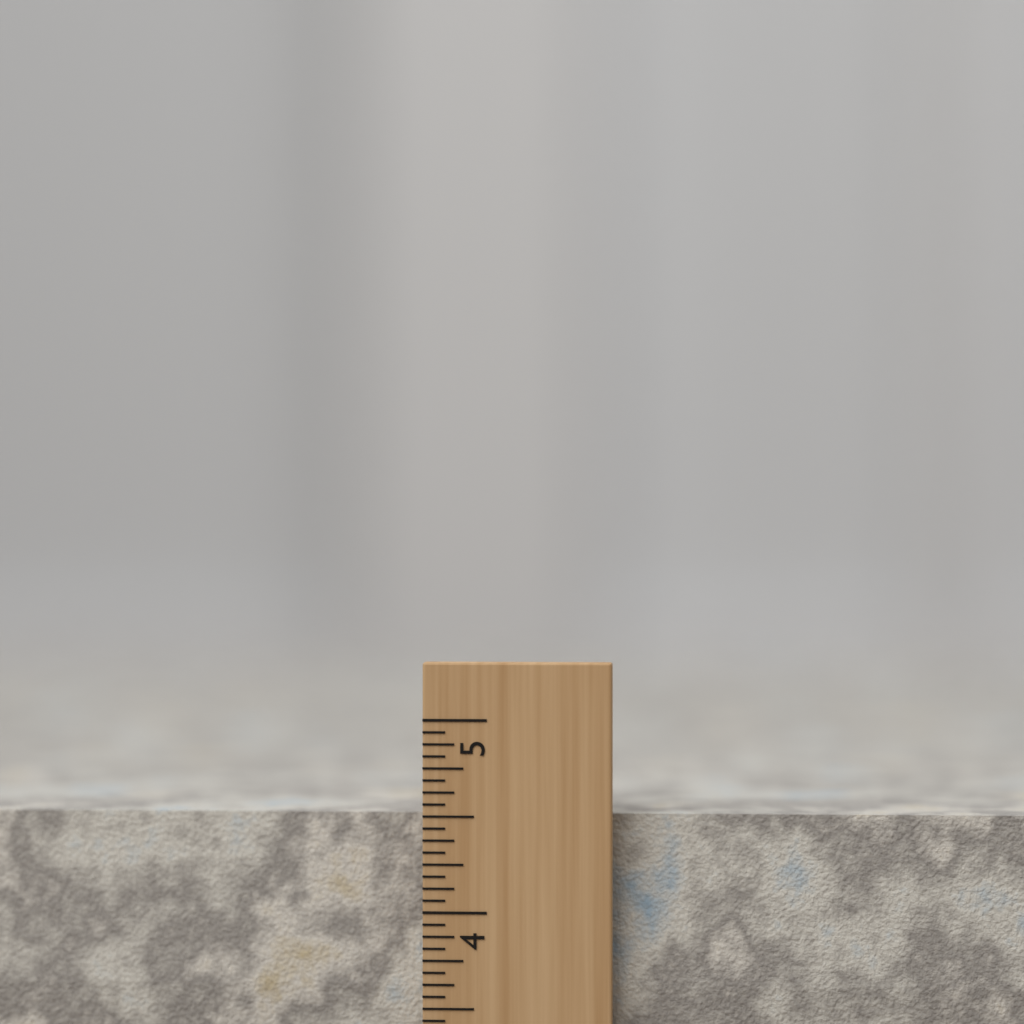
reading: 4.5000 inch
